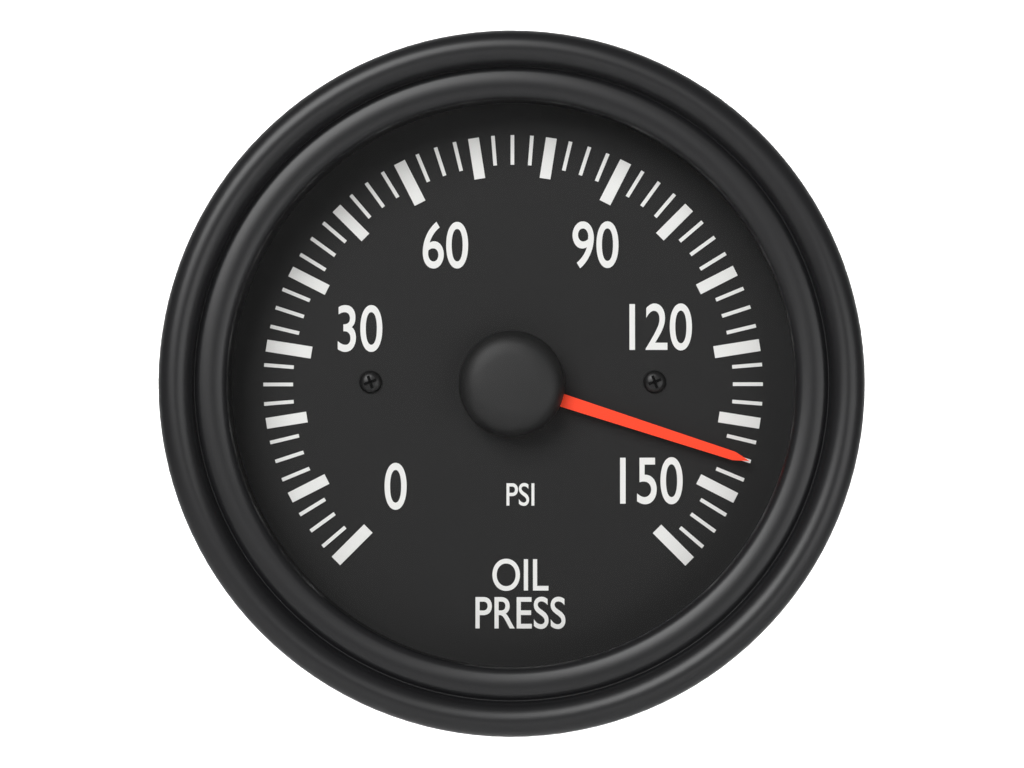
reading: 135.0 psi
